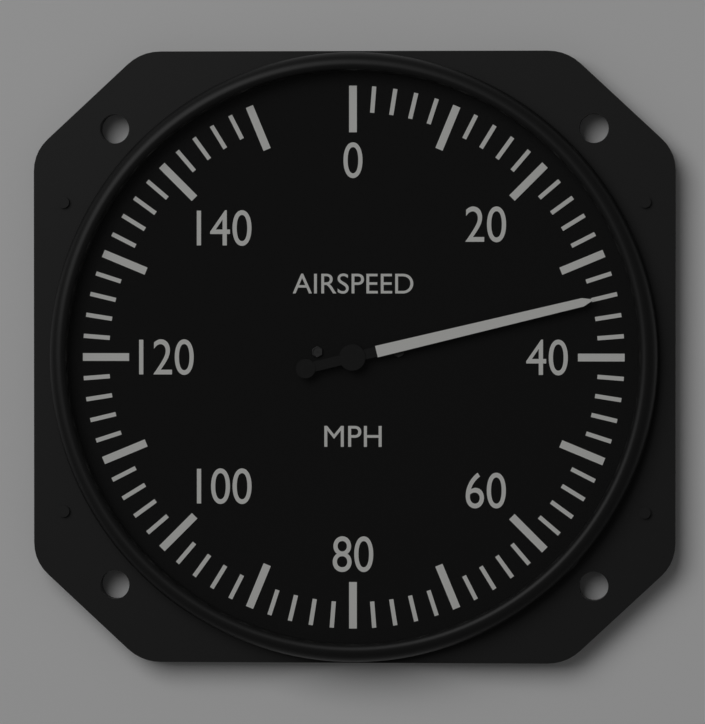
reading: 34 mph
